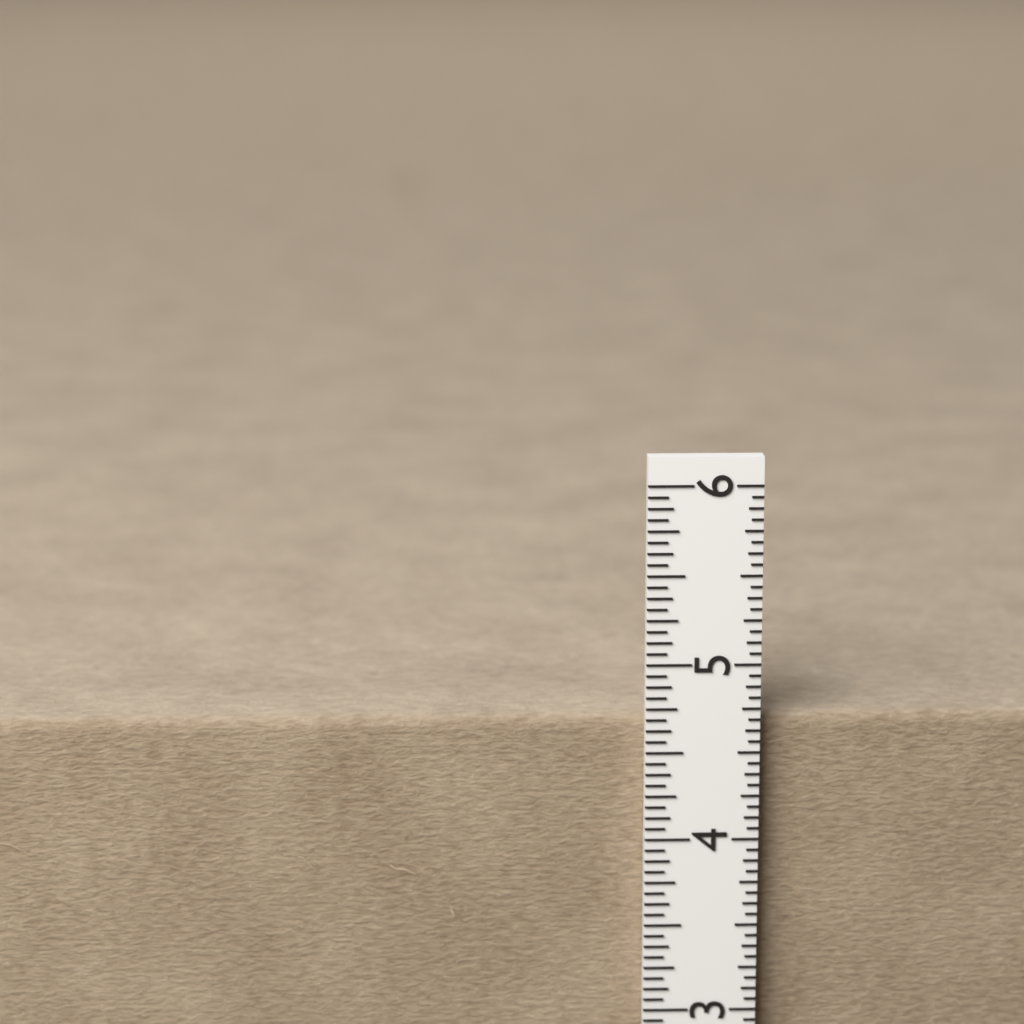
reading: 4.6875 in
